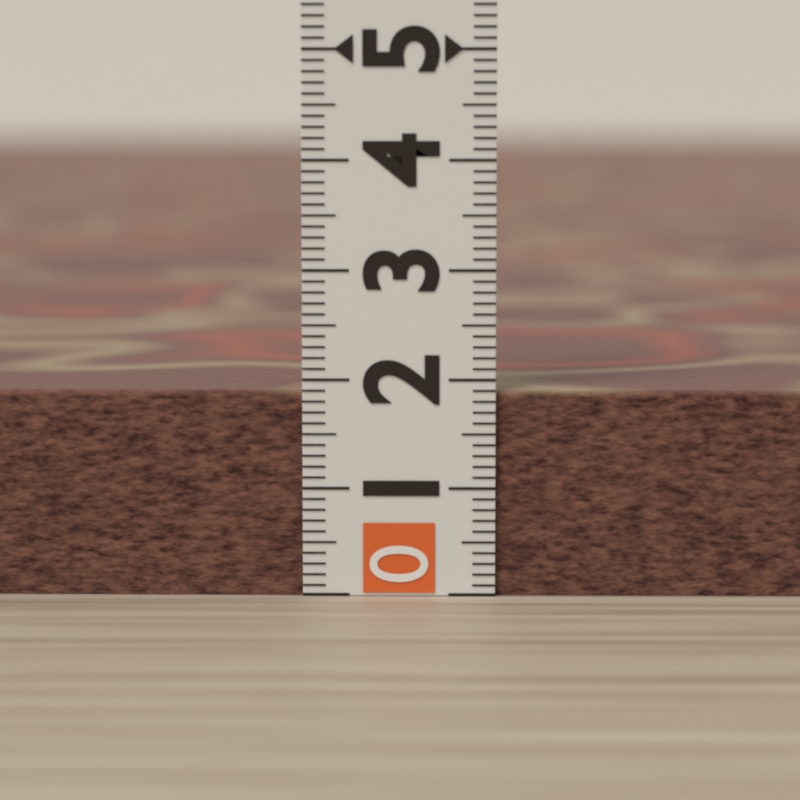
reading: 1.9 (no unit)
